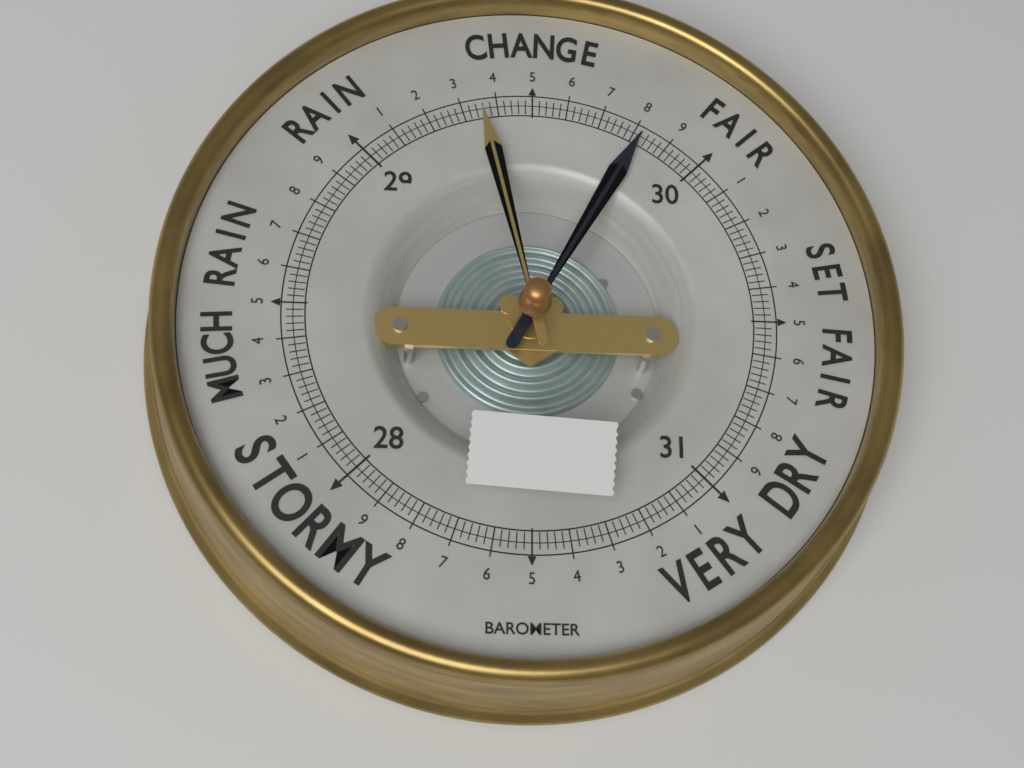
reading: 29.82 (no unit)
